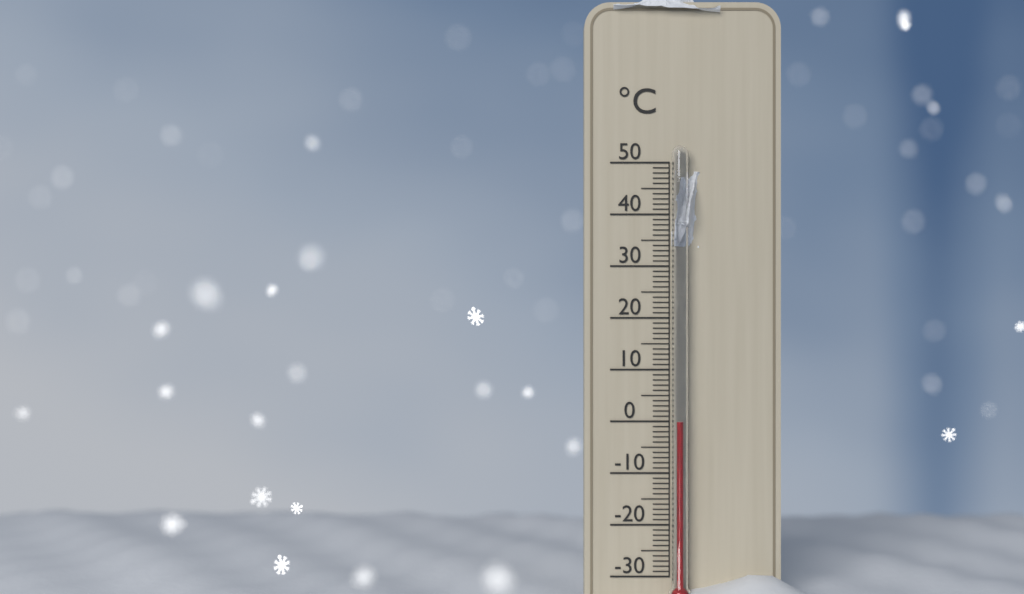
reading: 0 °C
